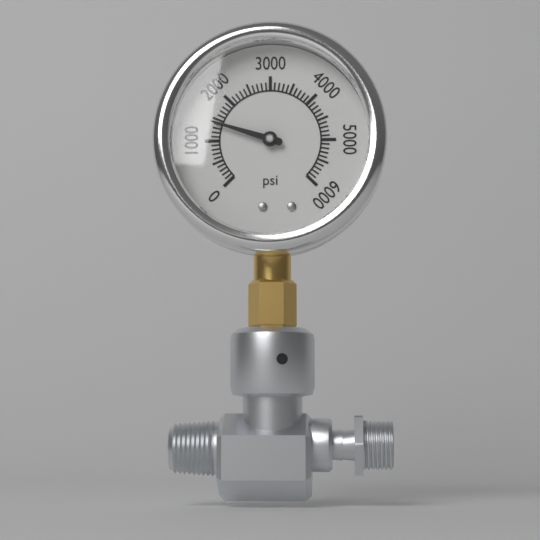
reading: 1400 psi
